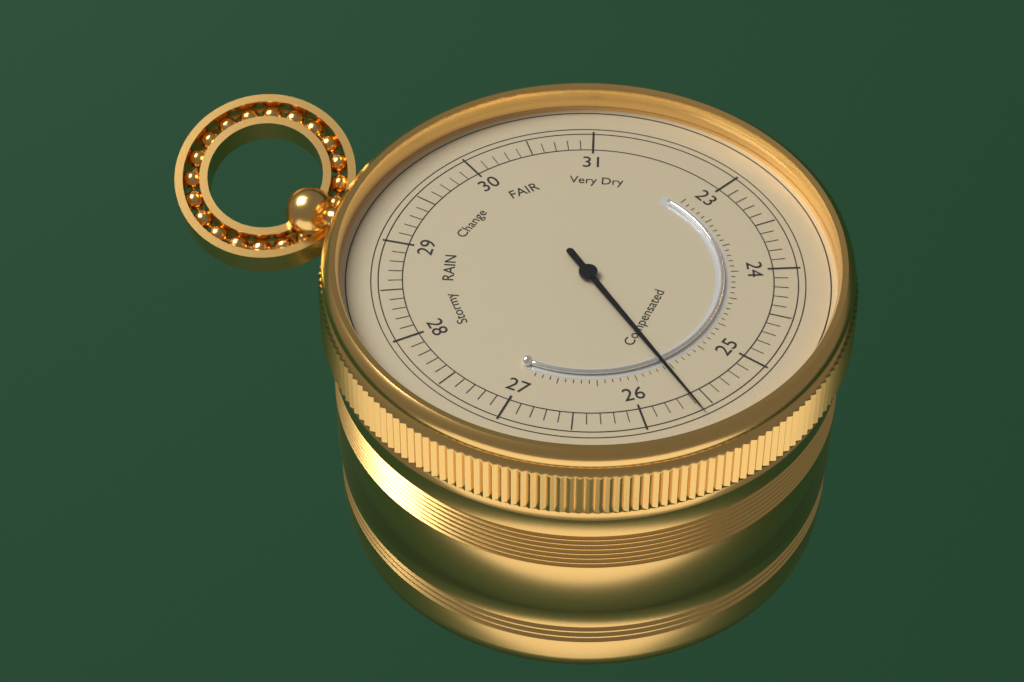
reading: 25.6 (no unit)
